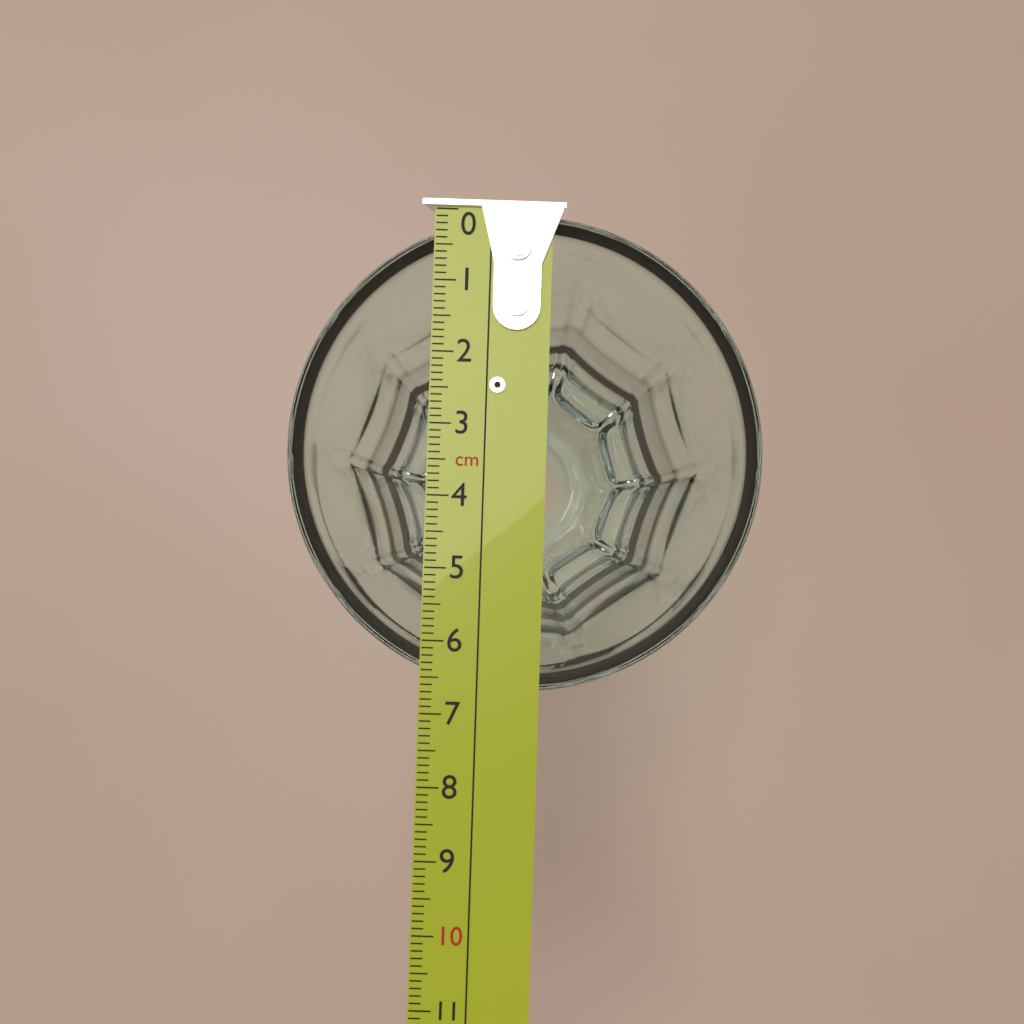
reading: 6.7 cm
